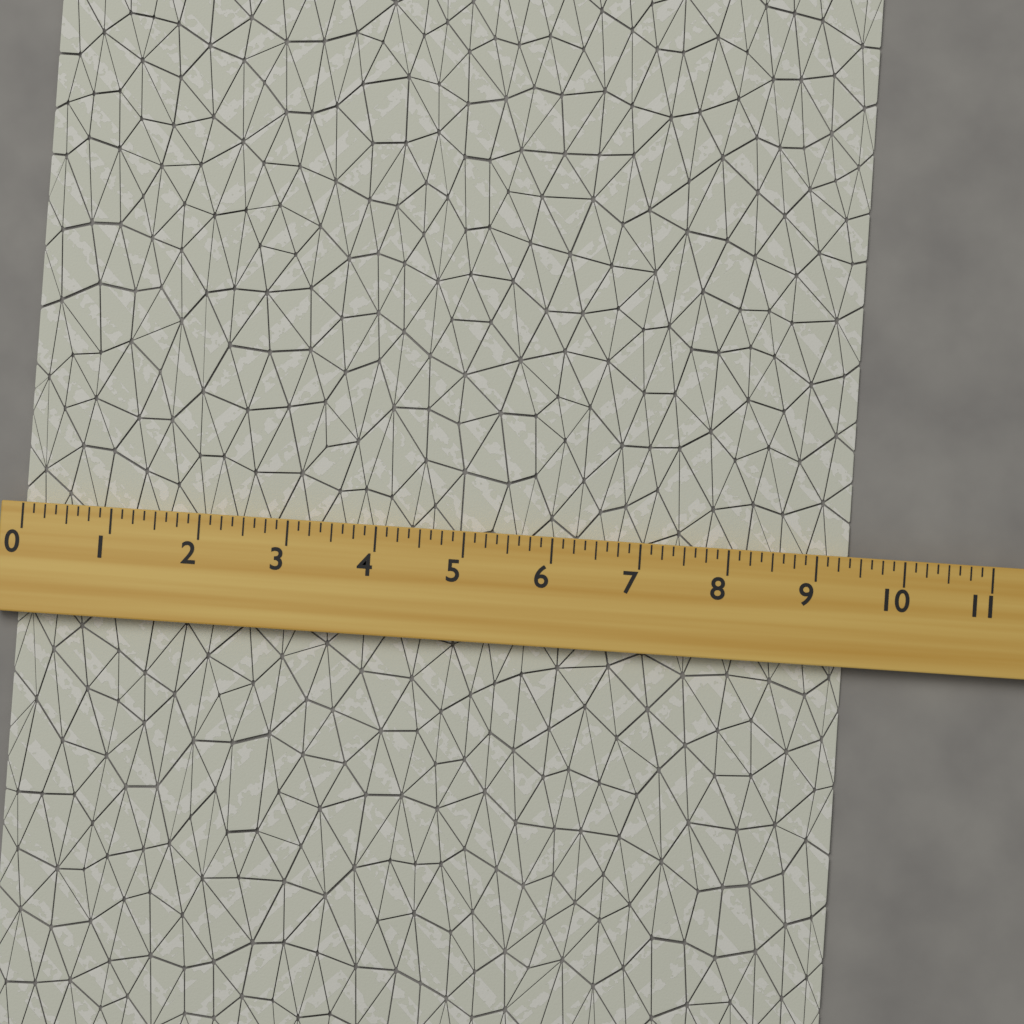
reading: 9.375 (no unit)
